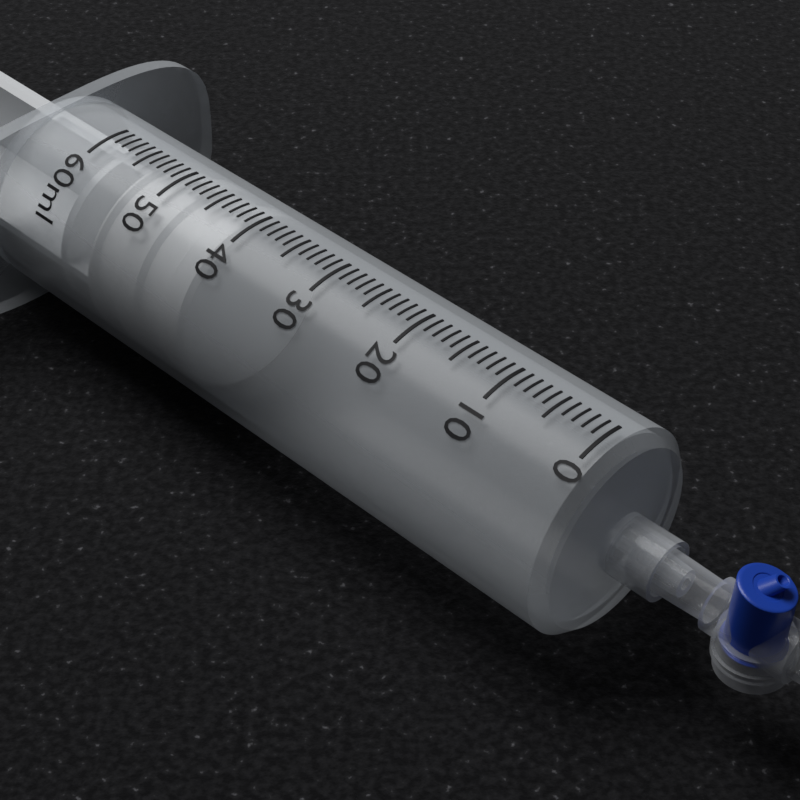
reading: 41 ml
